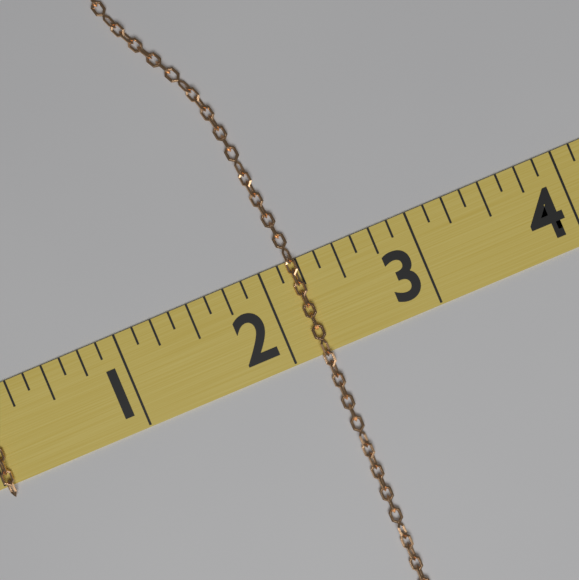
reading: 2.250 (no unit)
